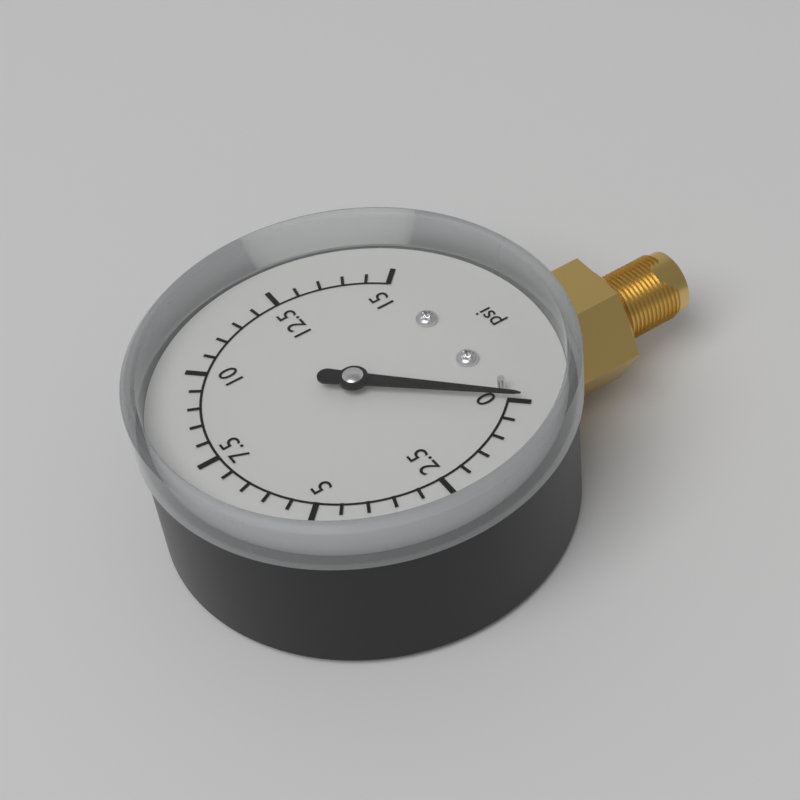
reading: 0.0 psi
